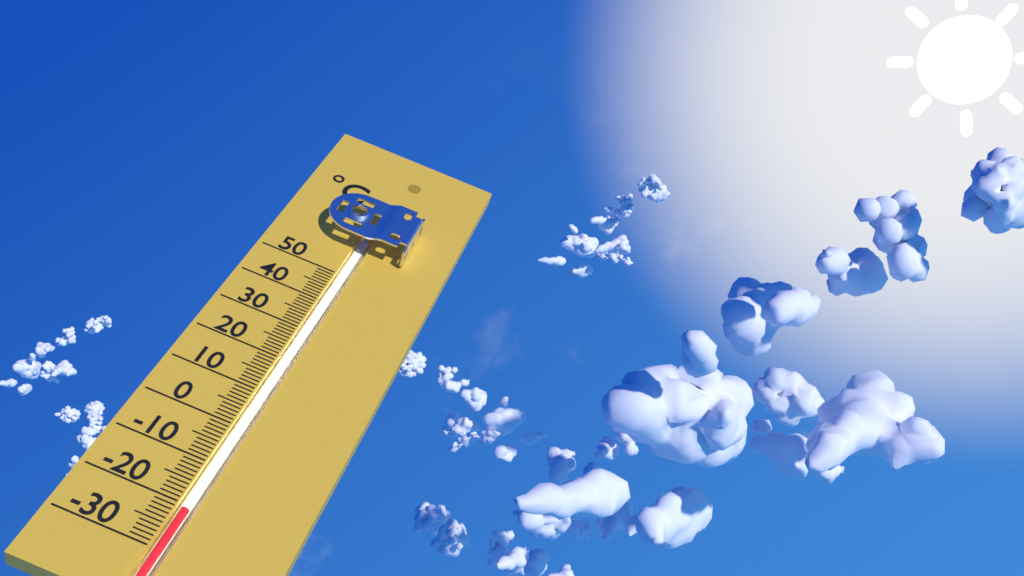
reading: -21 °C
